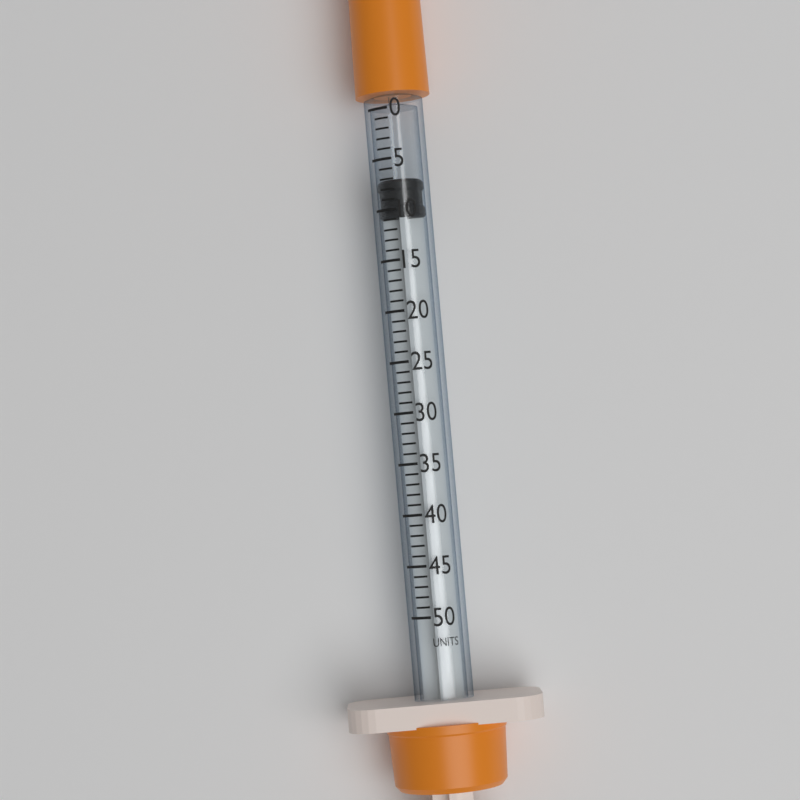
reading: 7 units
